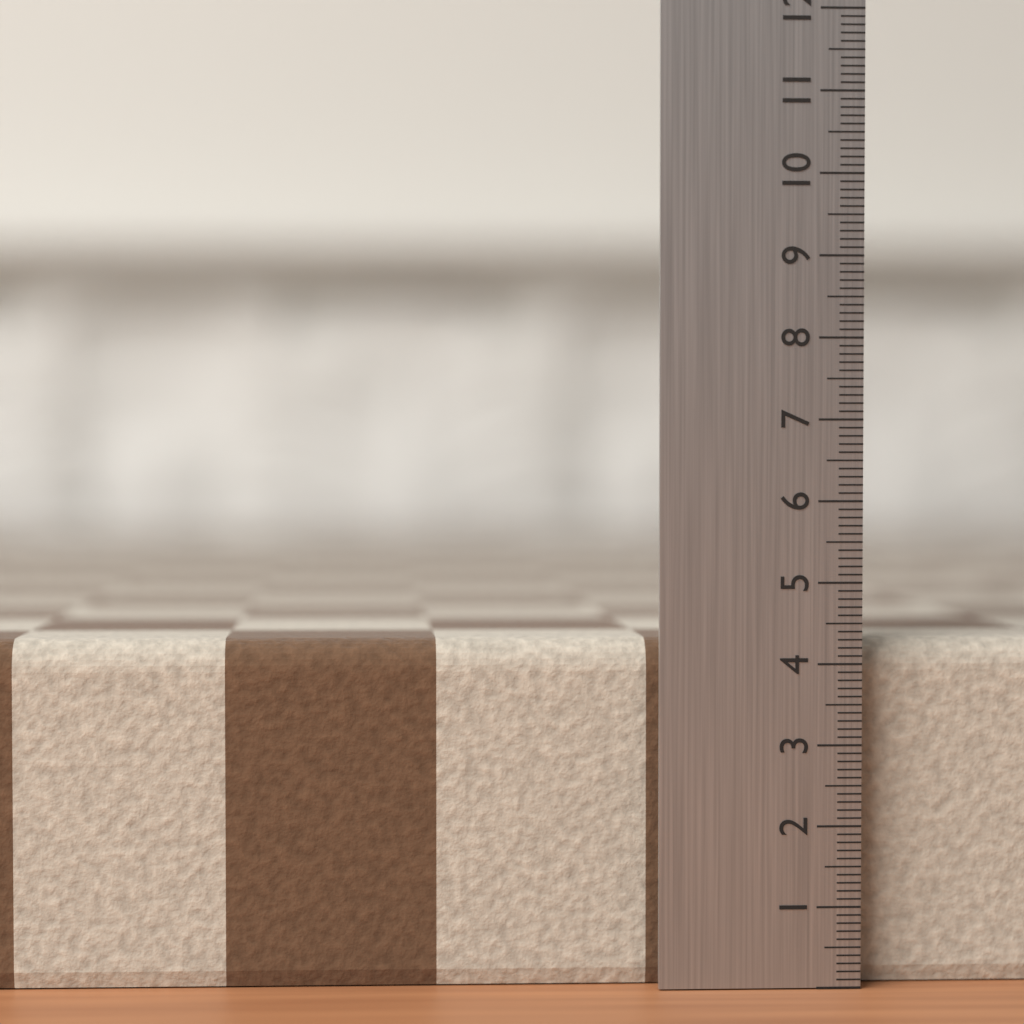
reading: 4.3 (no unit)
